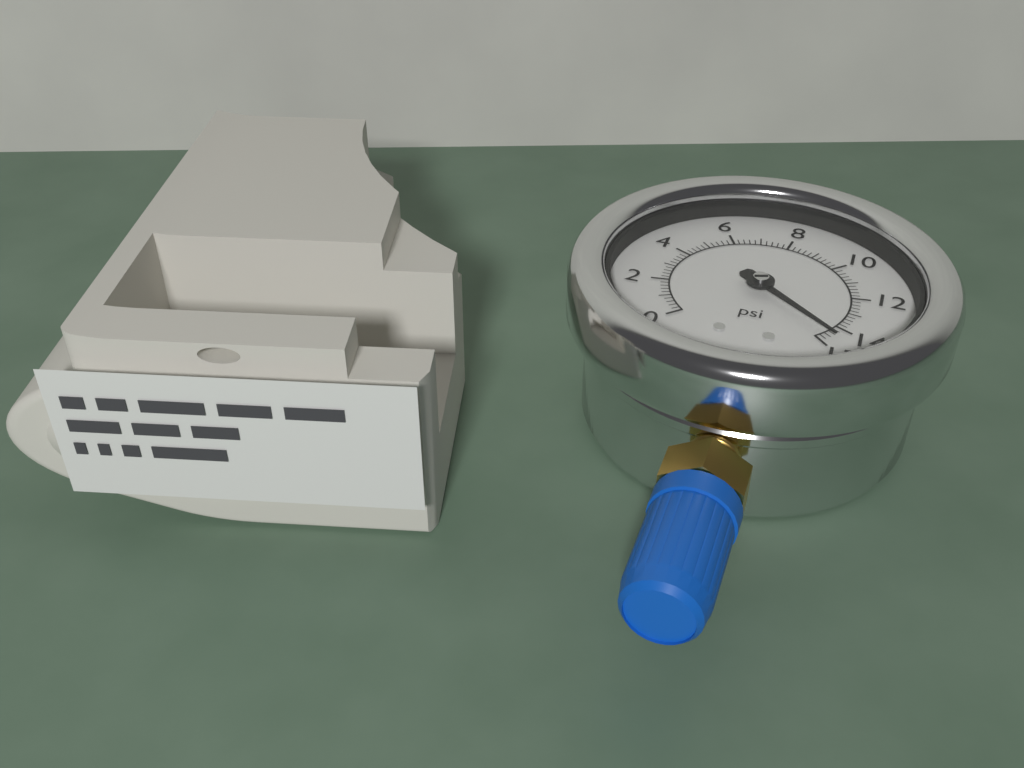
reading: 14.6 psi
